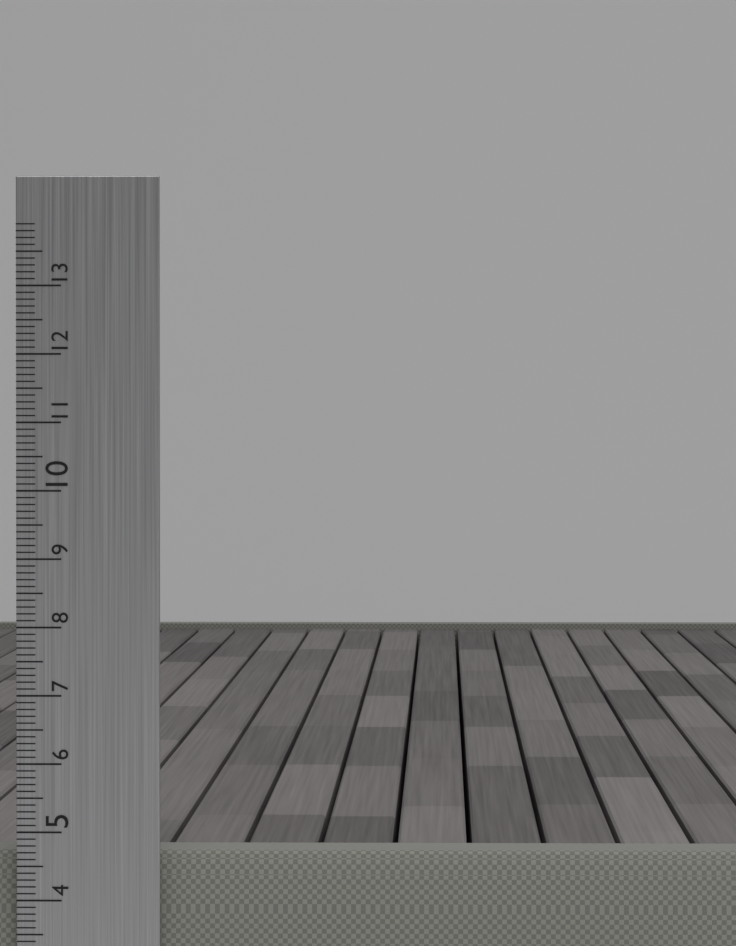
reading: 4.7 cm
